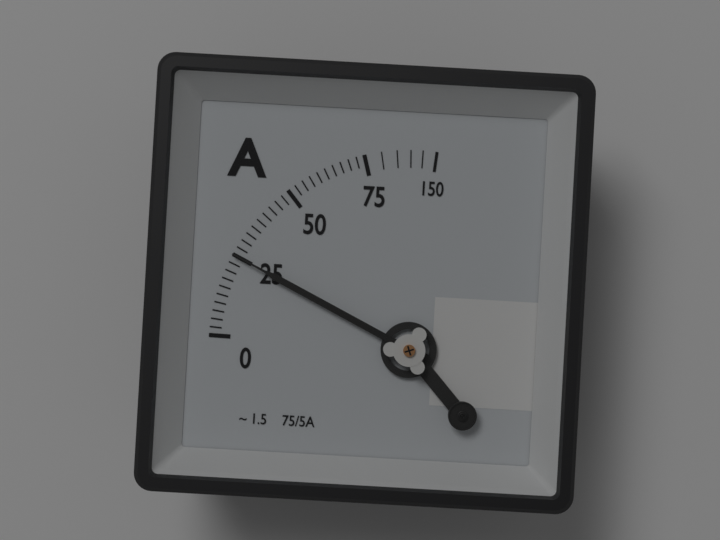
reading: 25.0 A
